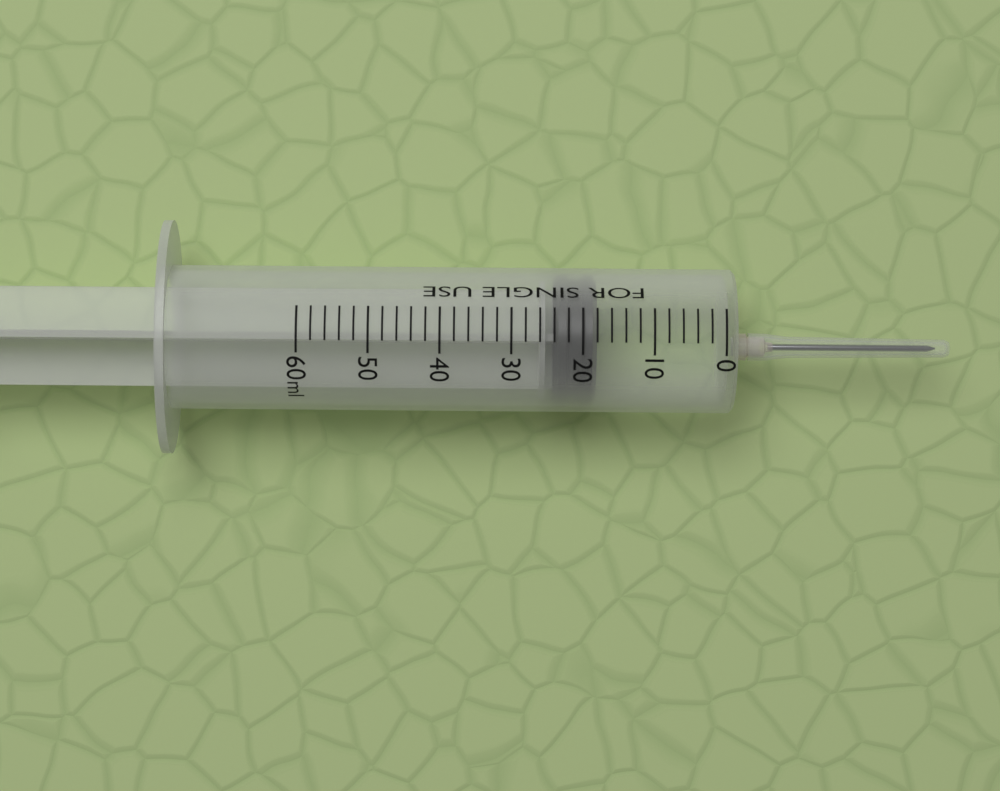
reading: 18 ml
